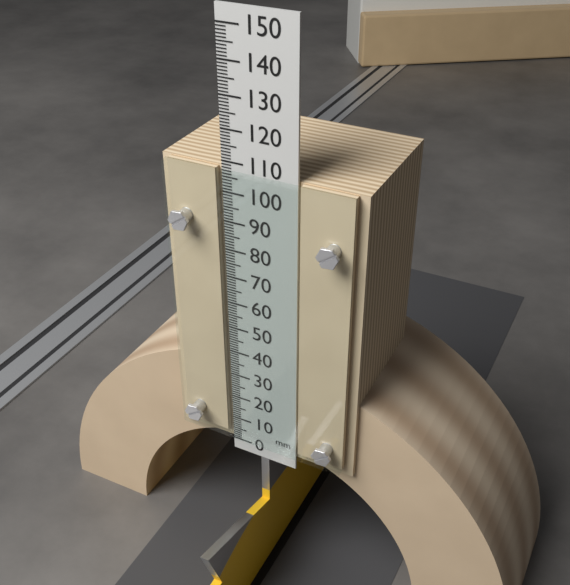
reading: 108 mm
